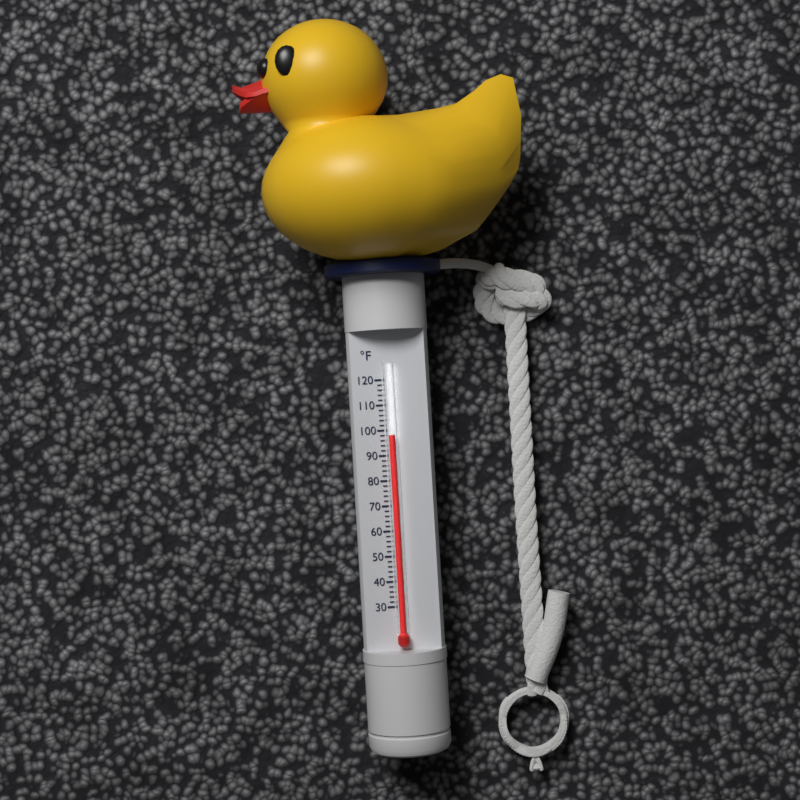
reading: 98 °F
